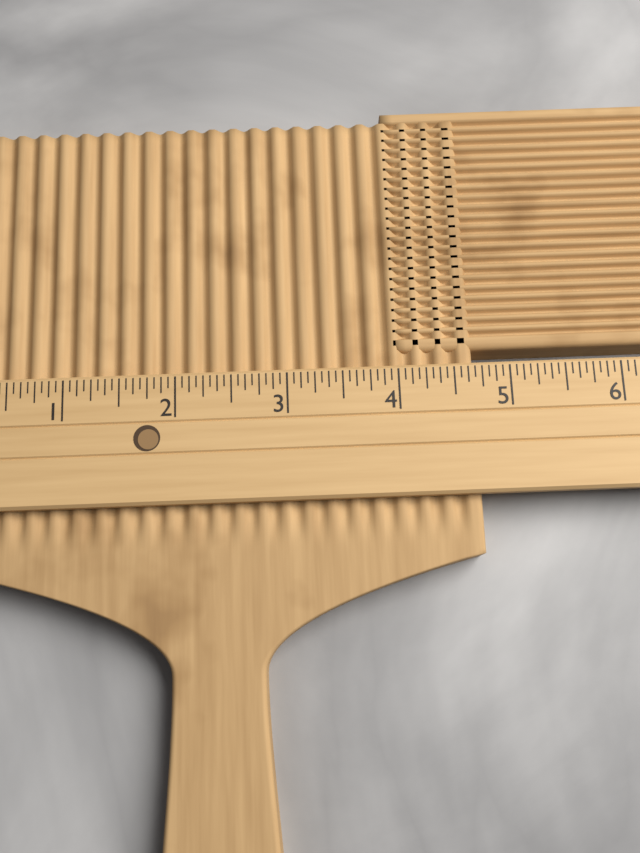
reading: 4.6875 (no unit)
